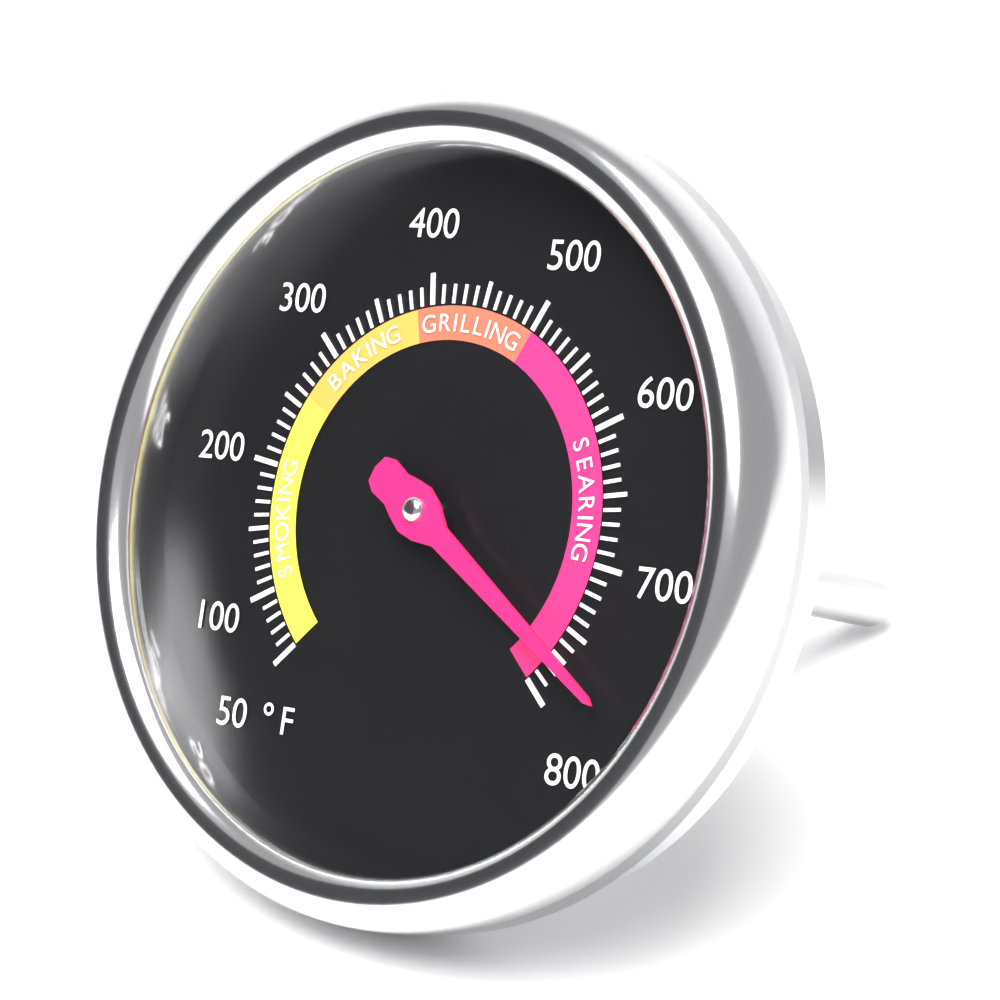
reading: 770 °F
